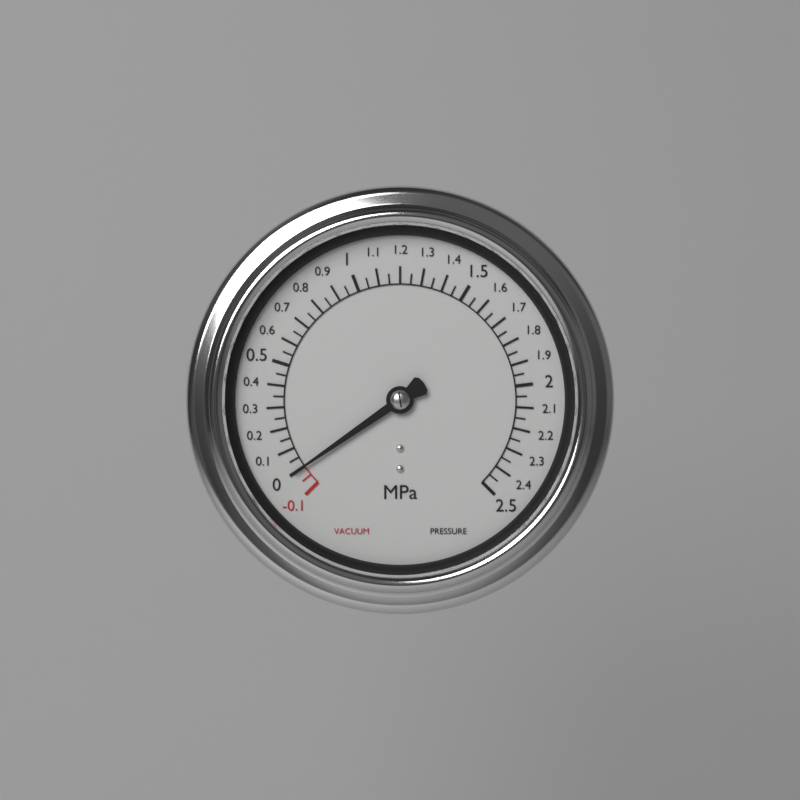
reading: 0.00 MPa
